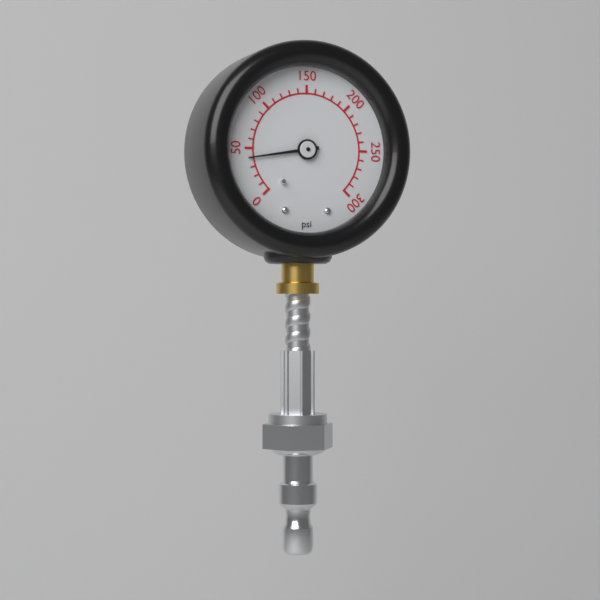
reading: 40 psi
